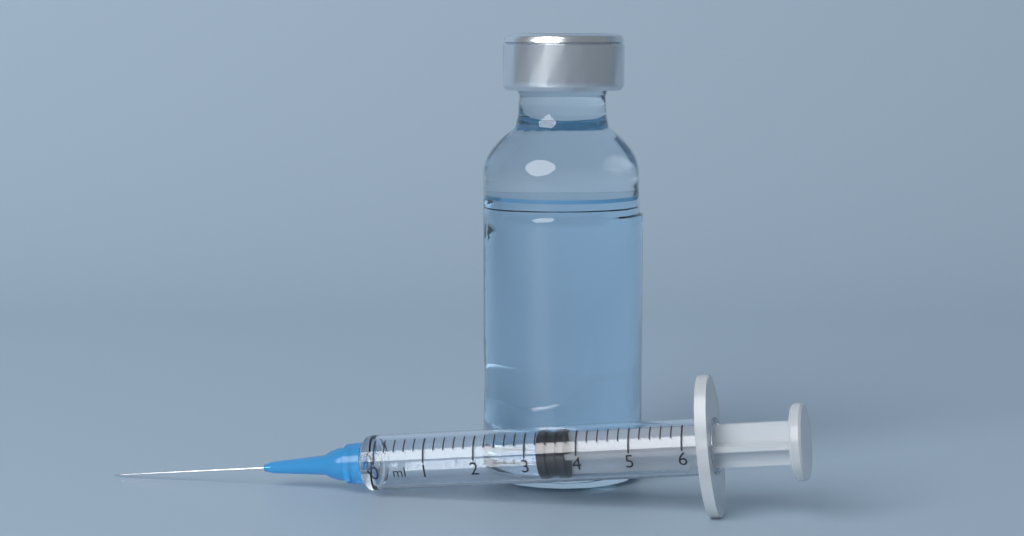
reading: 3.2 ml
